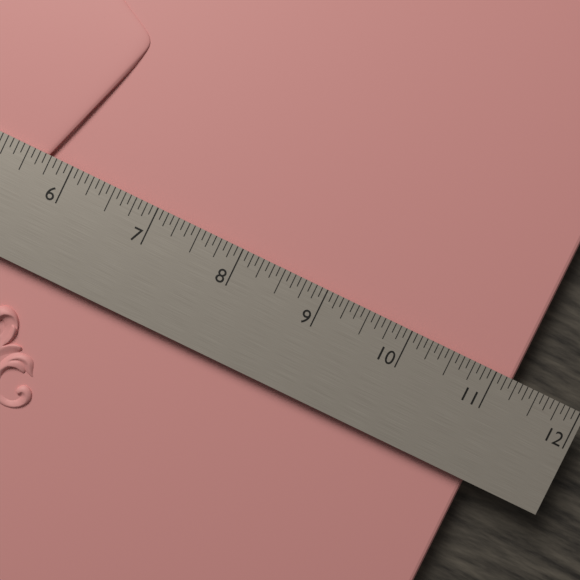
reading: 11.2500 in
